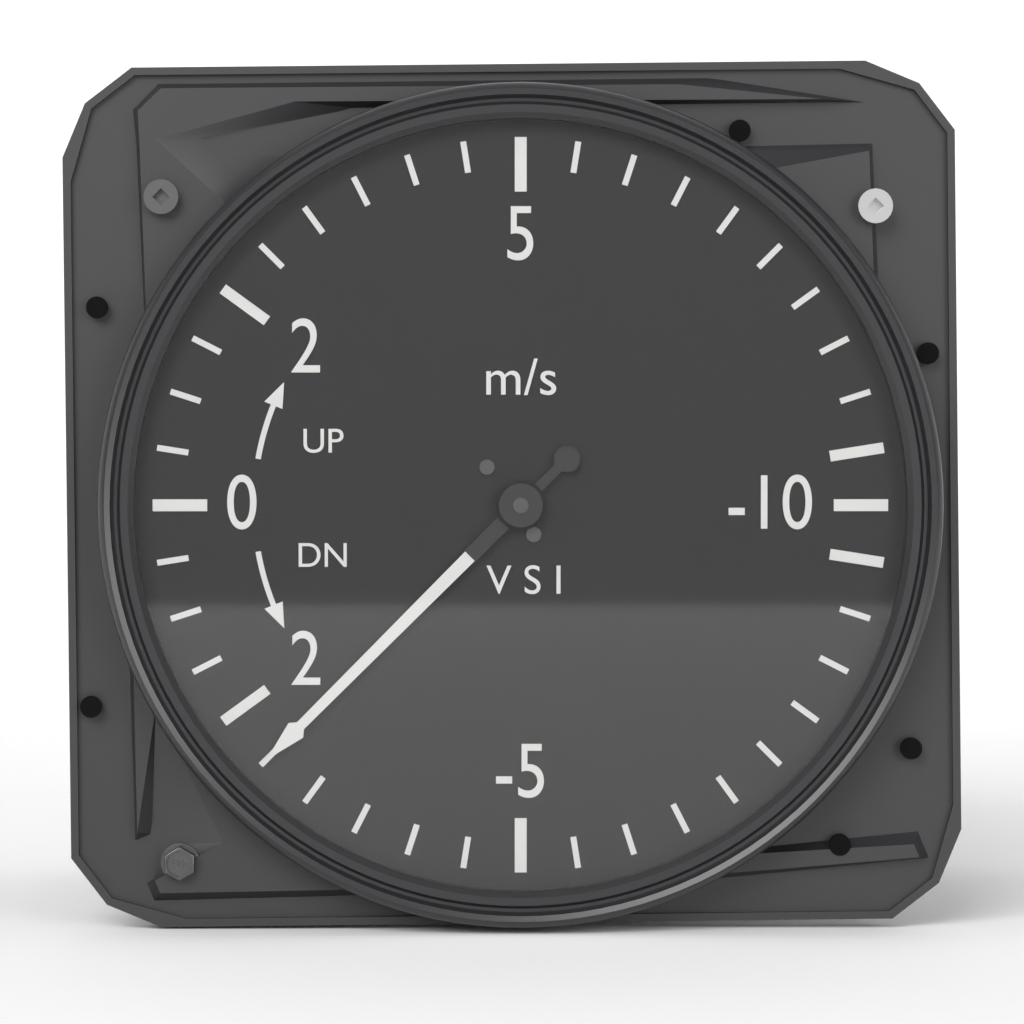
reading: -2.5 m/s
